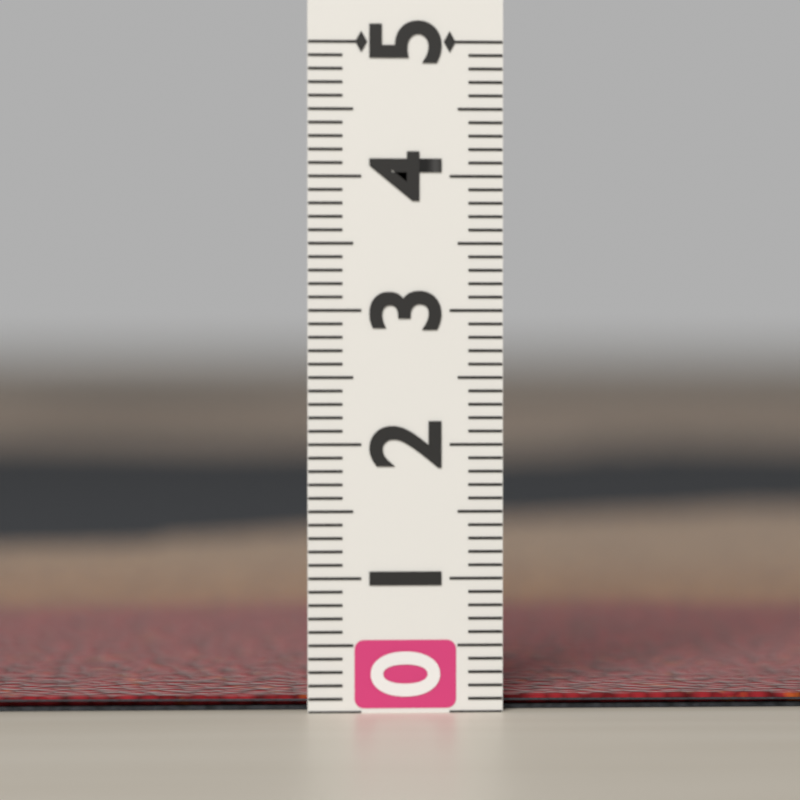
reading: 0.1 (no unit)
